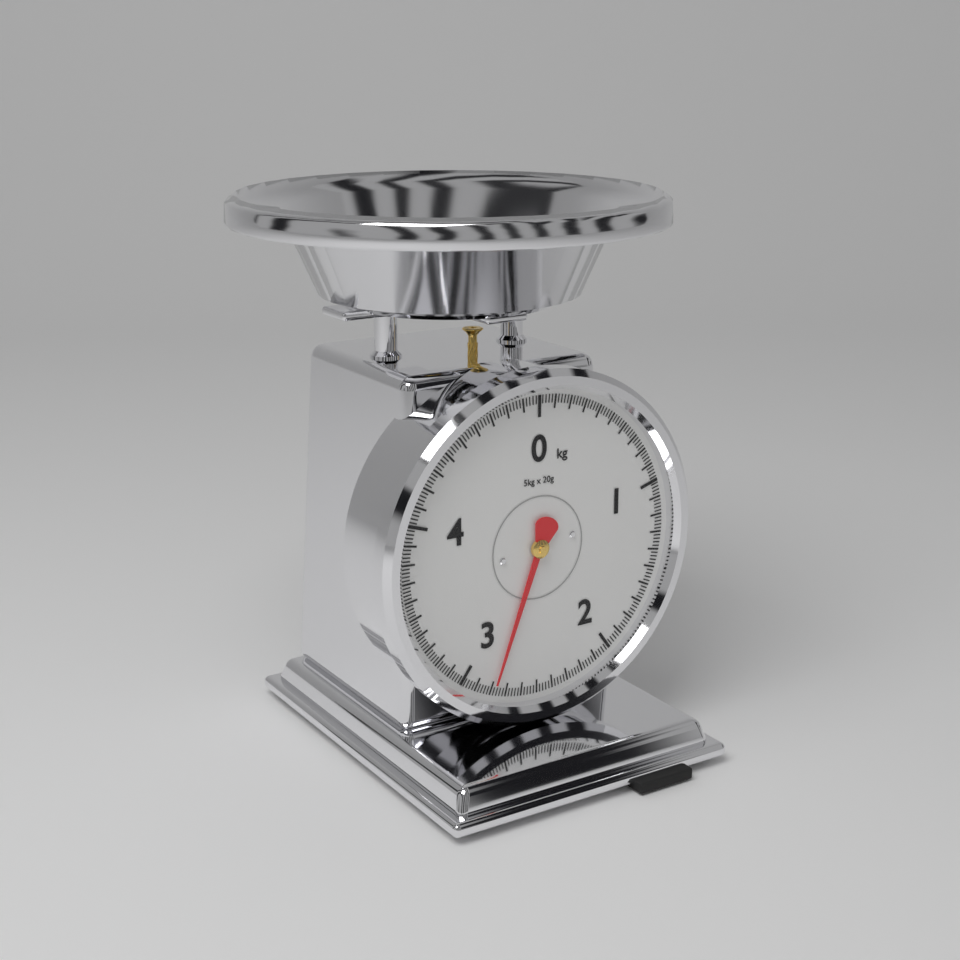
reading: 2.78 kg
